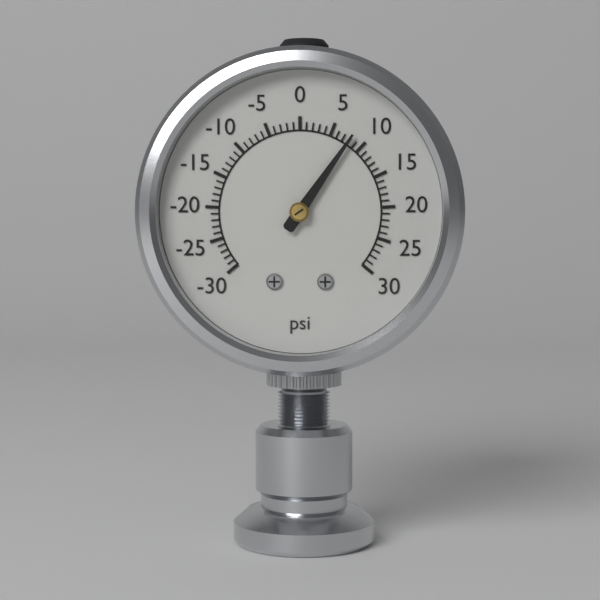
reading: 8 psi
